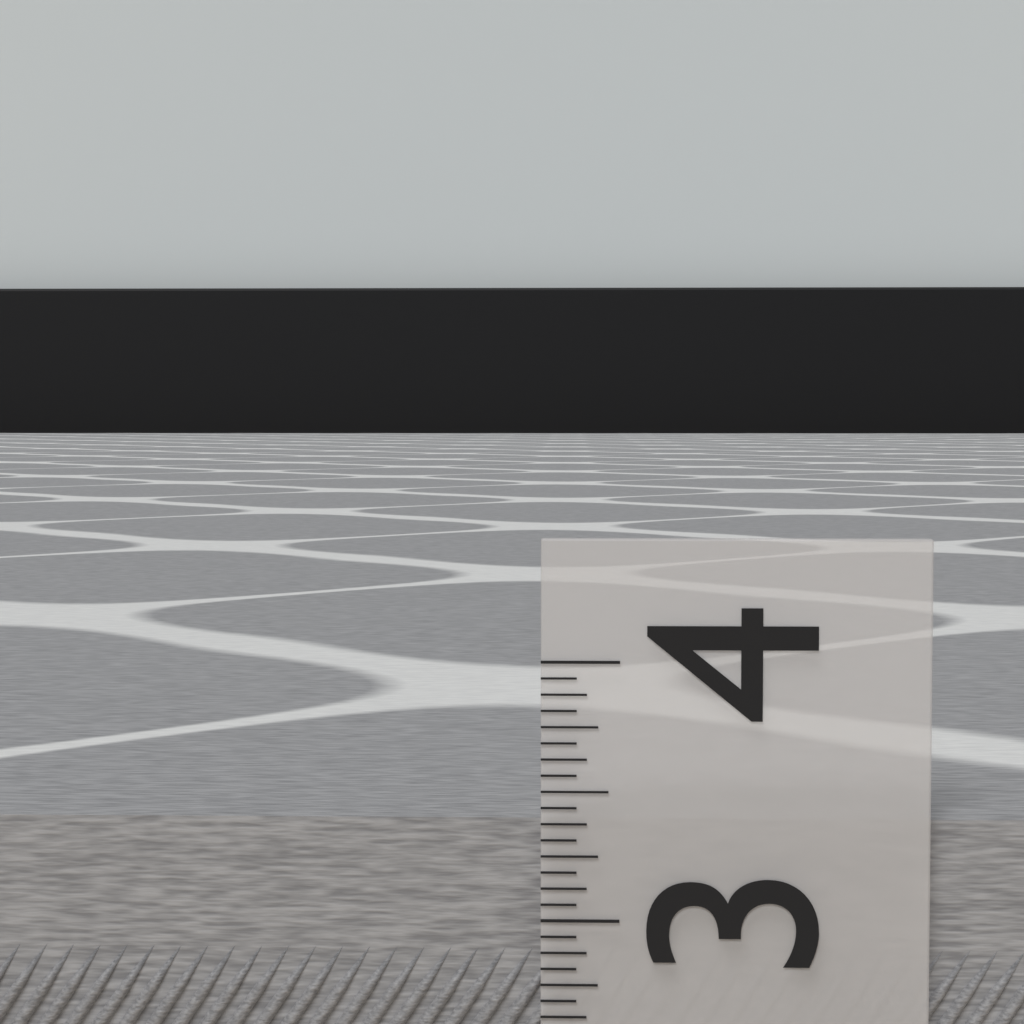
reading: 3.3750 (no unit)
